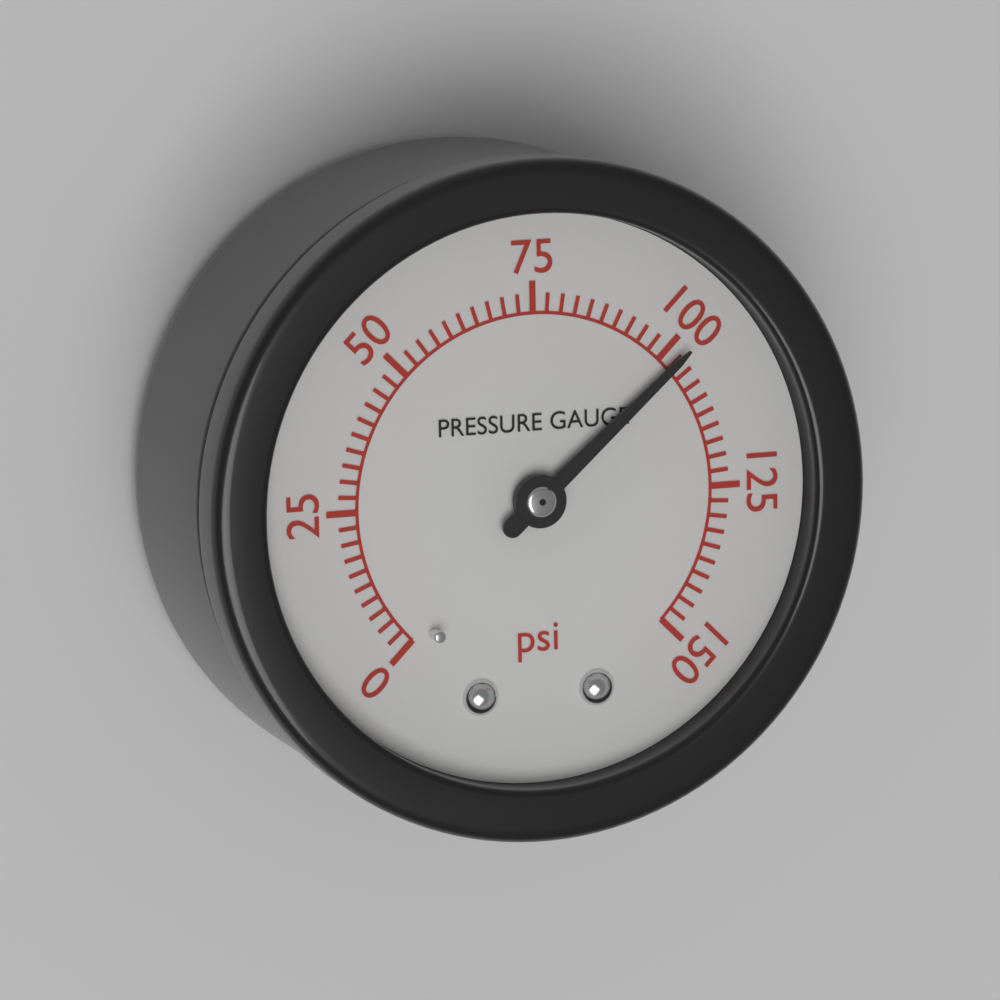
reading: 102.5 psi
